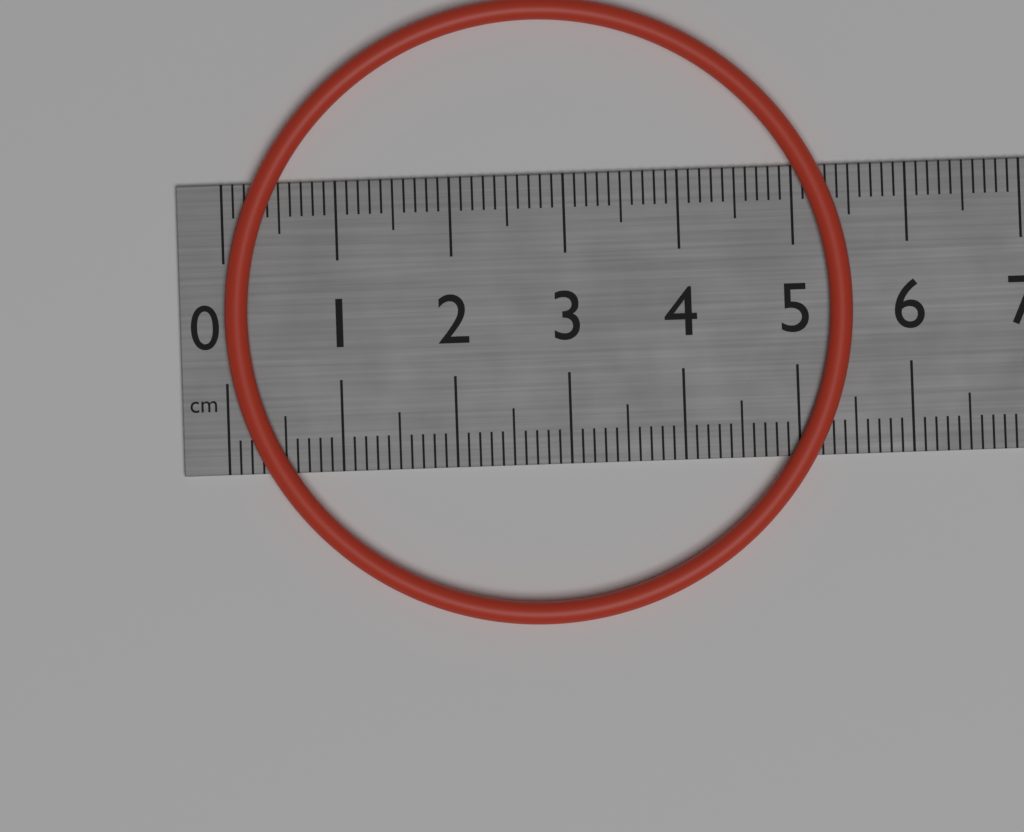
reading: 5.5 cm
